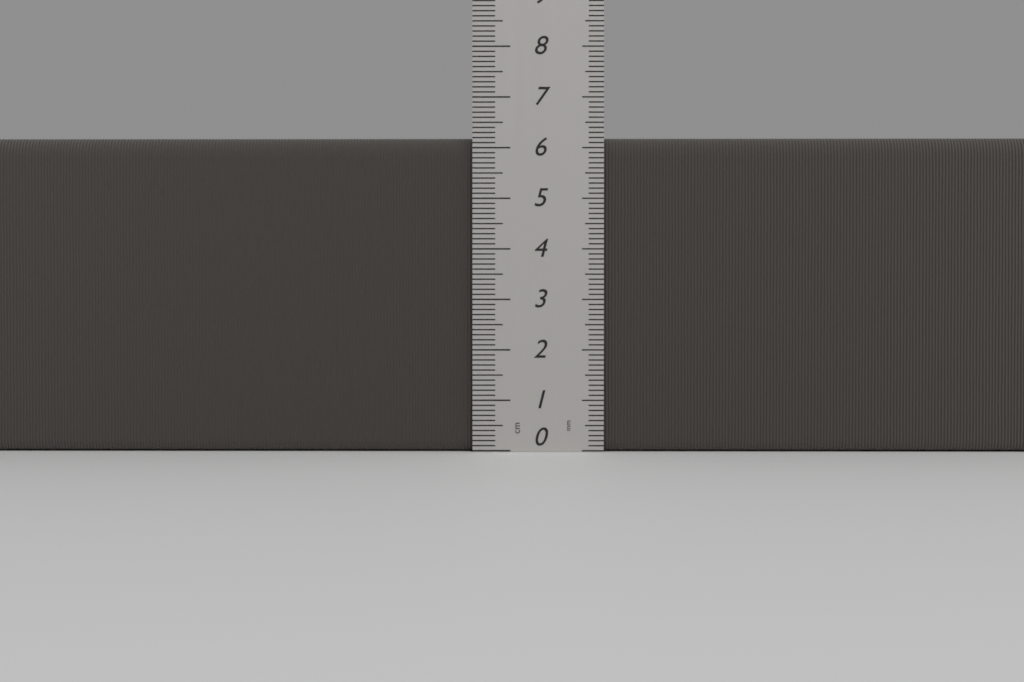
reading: 6.2 cm
